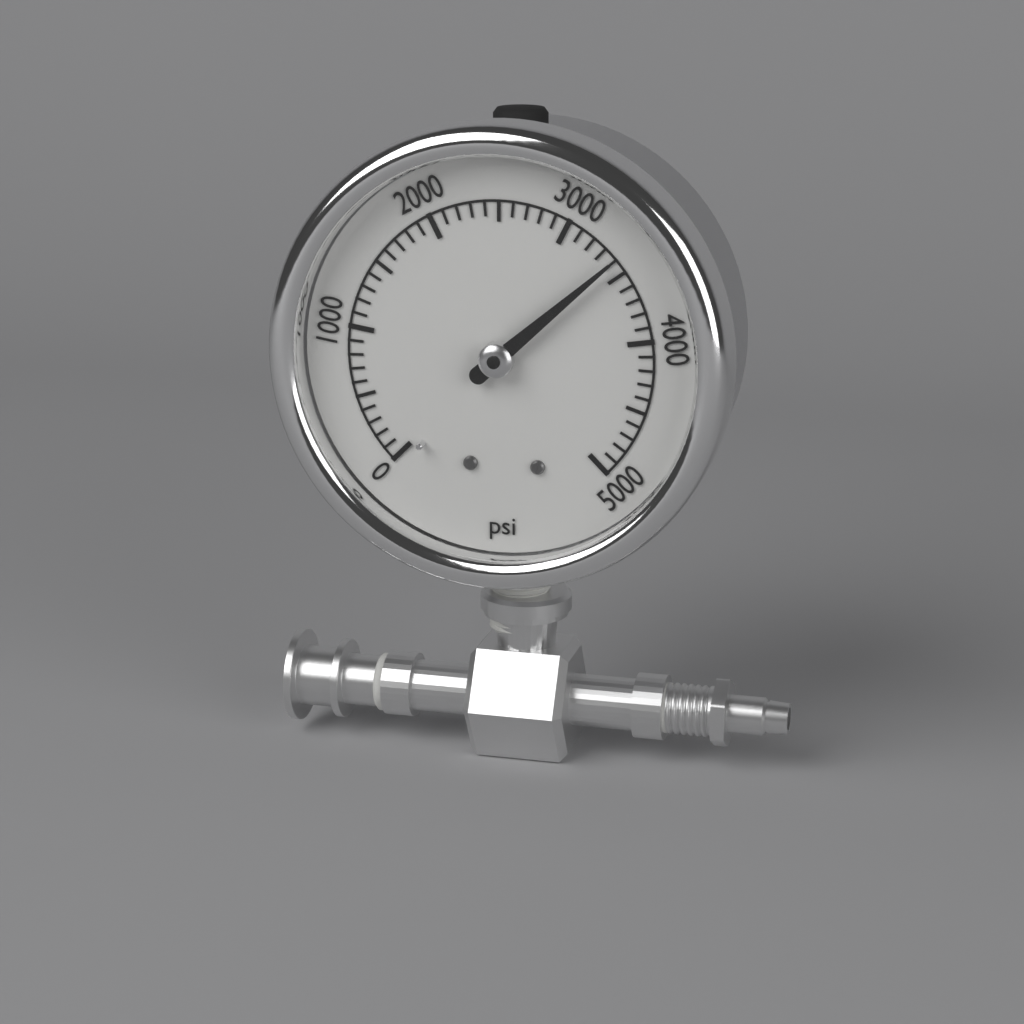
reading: 3400 psi
